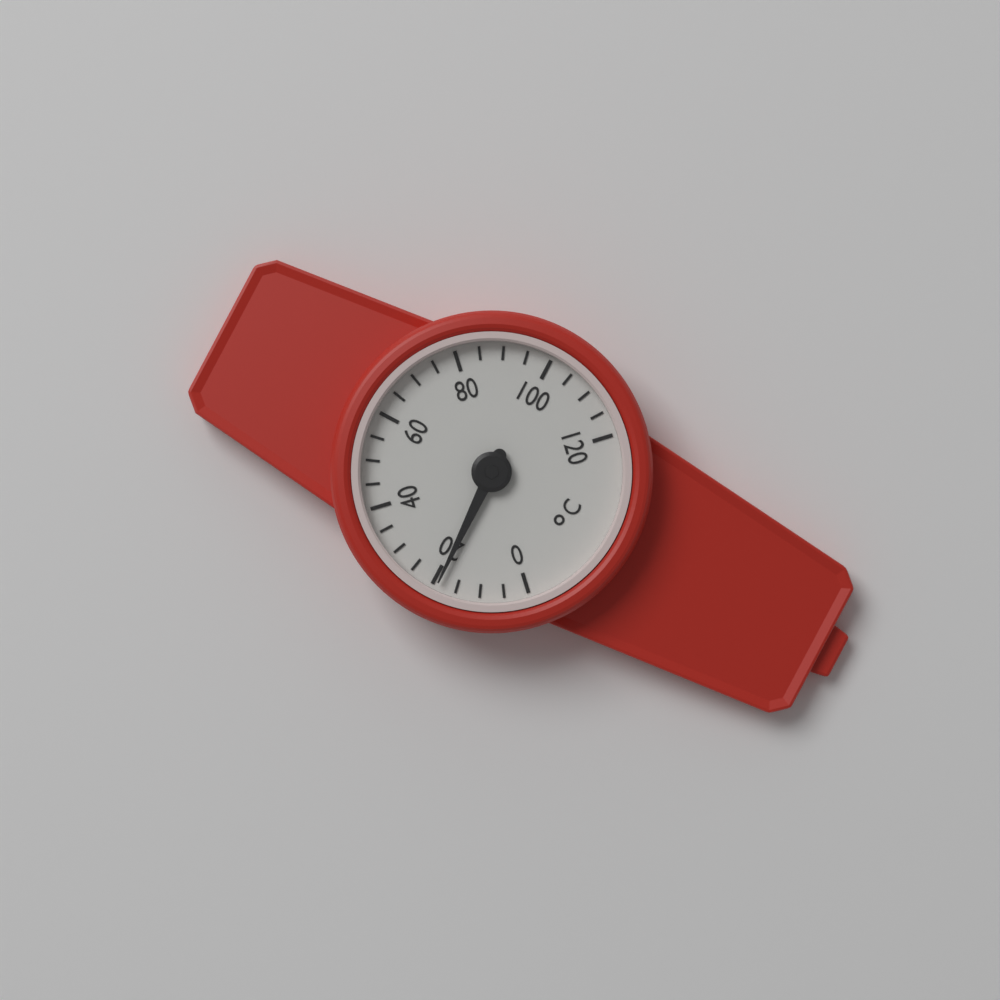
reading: 19 °C
